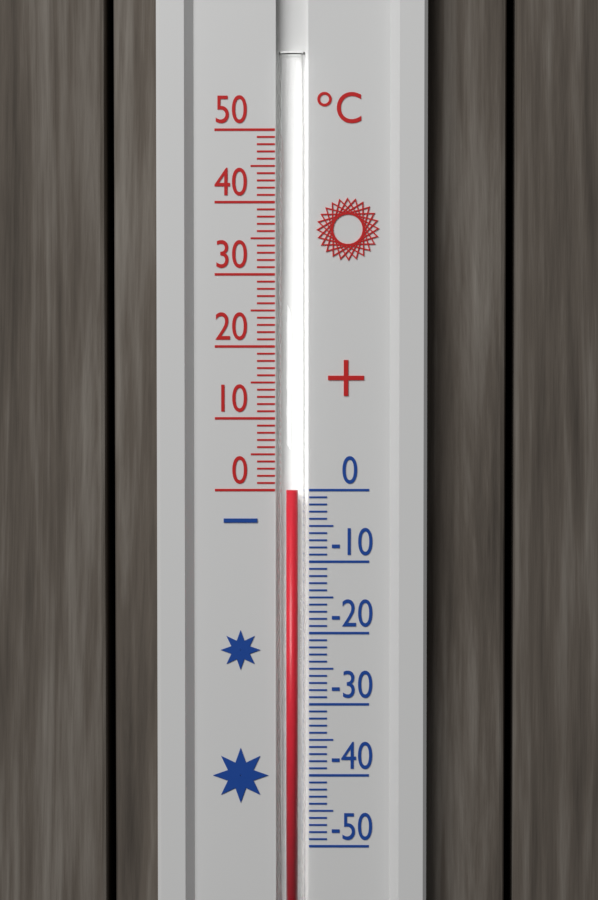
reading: 0 °C
